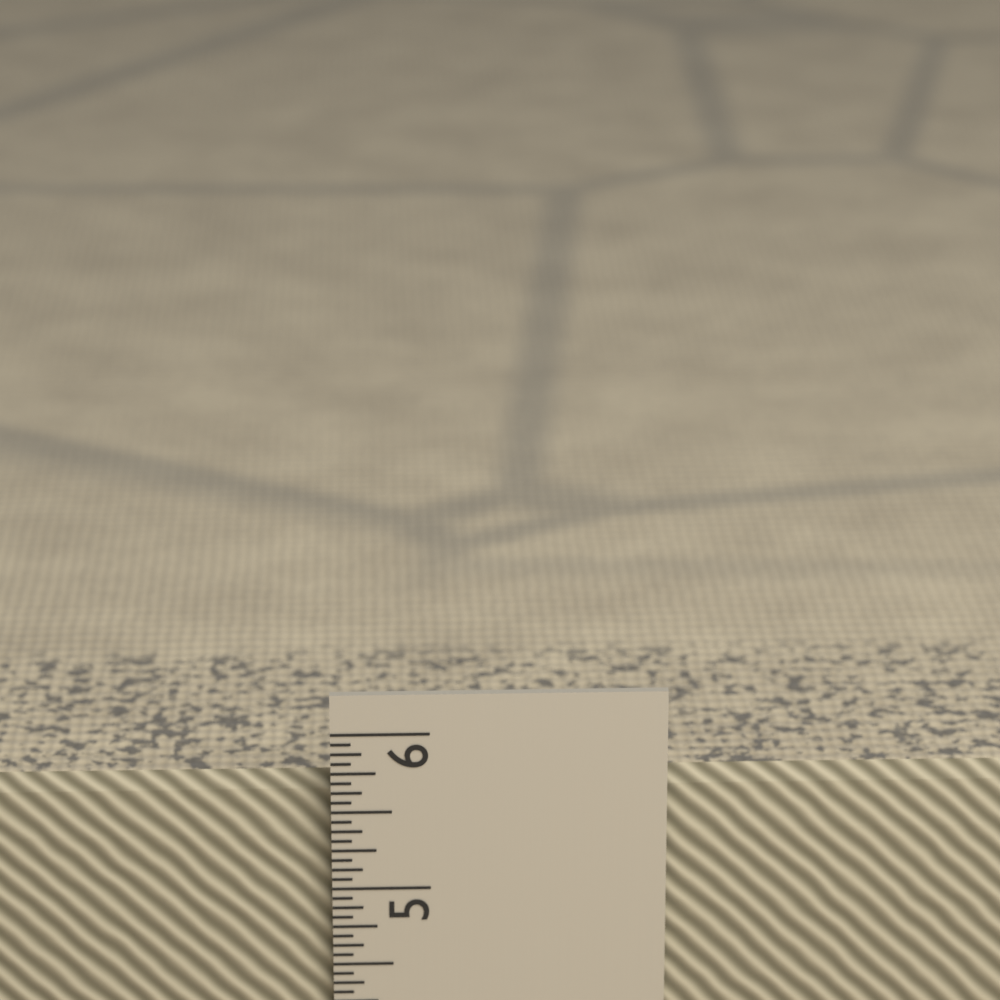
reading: 5.6875 in
